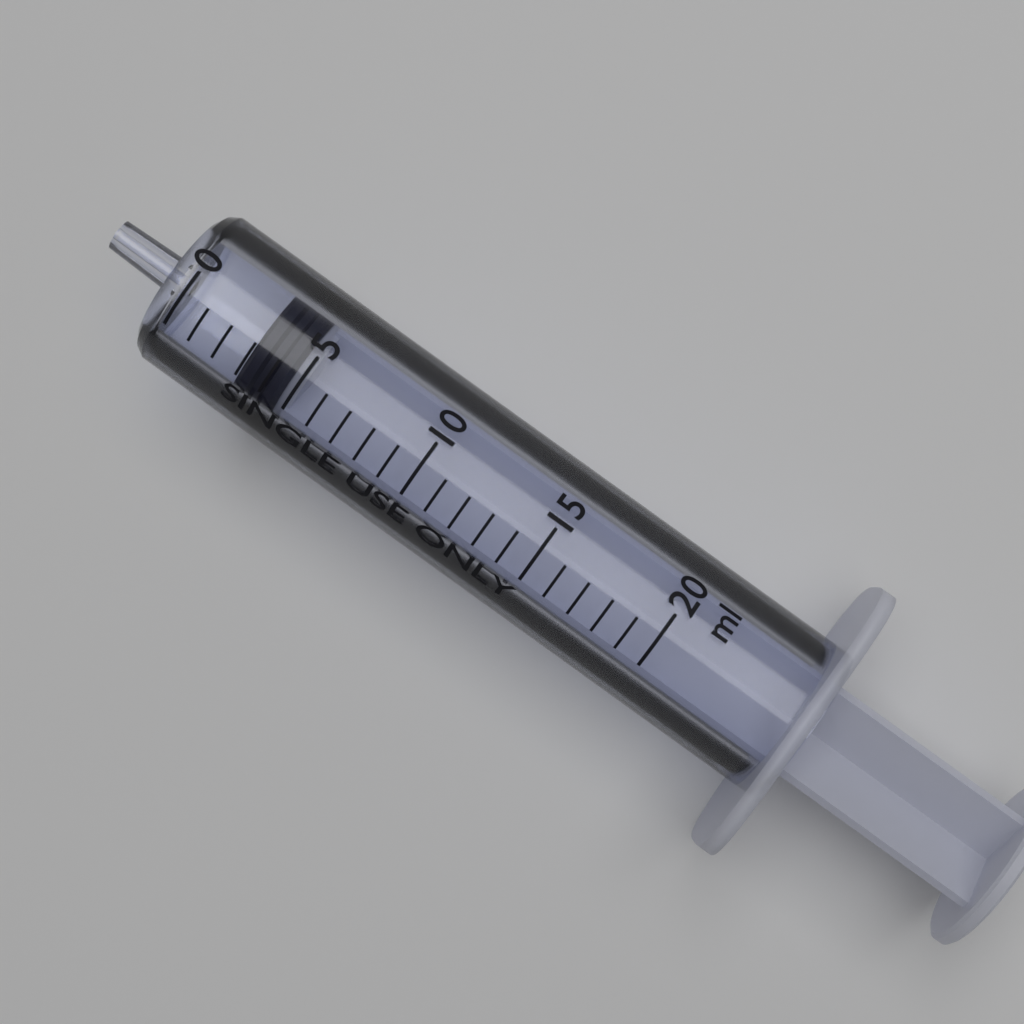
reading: 3 ml
